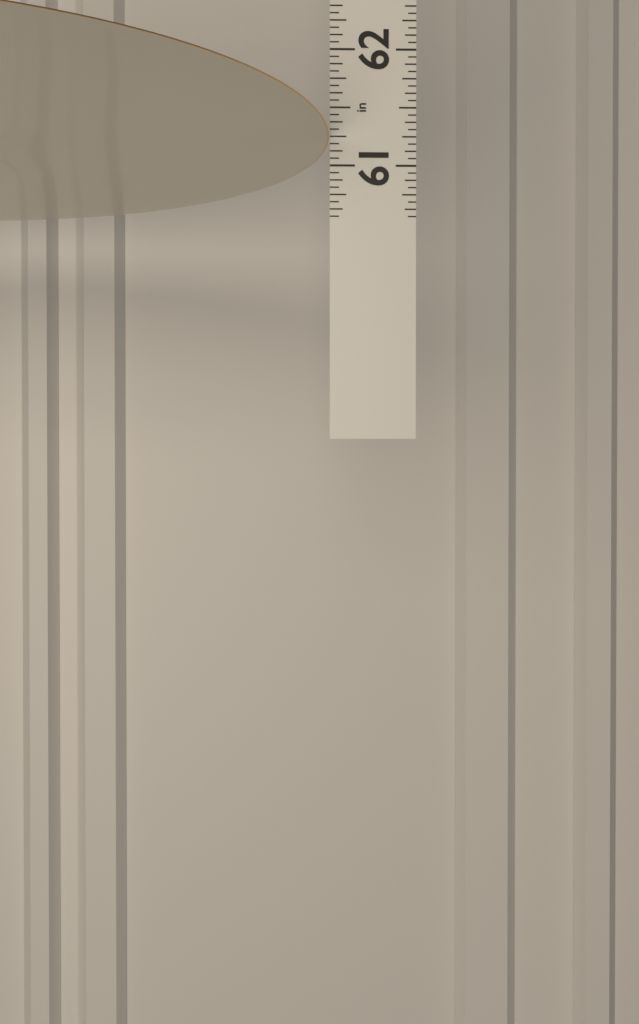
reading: 61.2500 in
